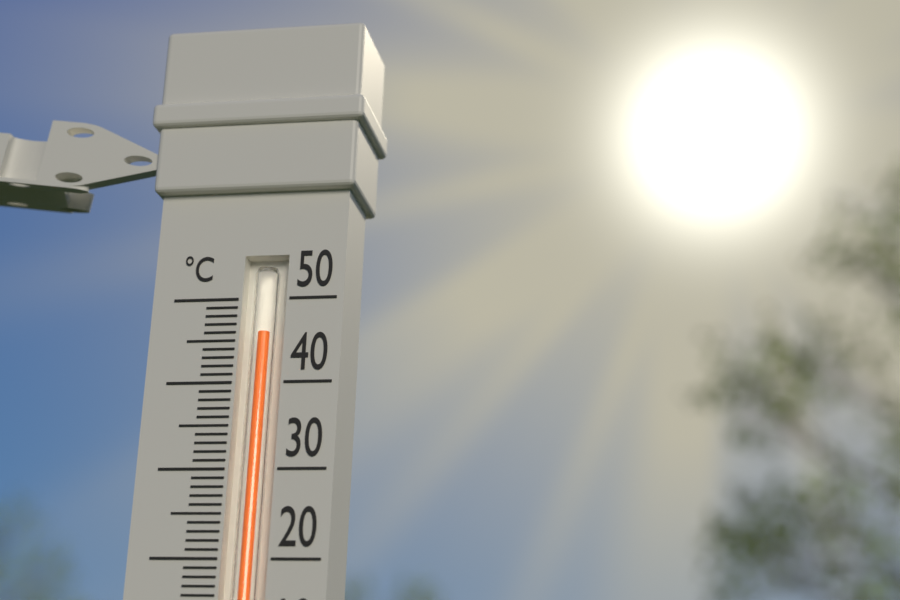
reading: 46 °C
